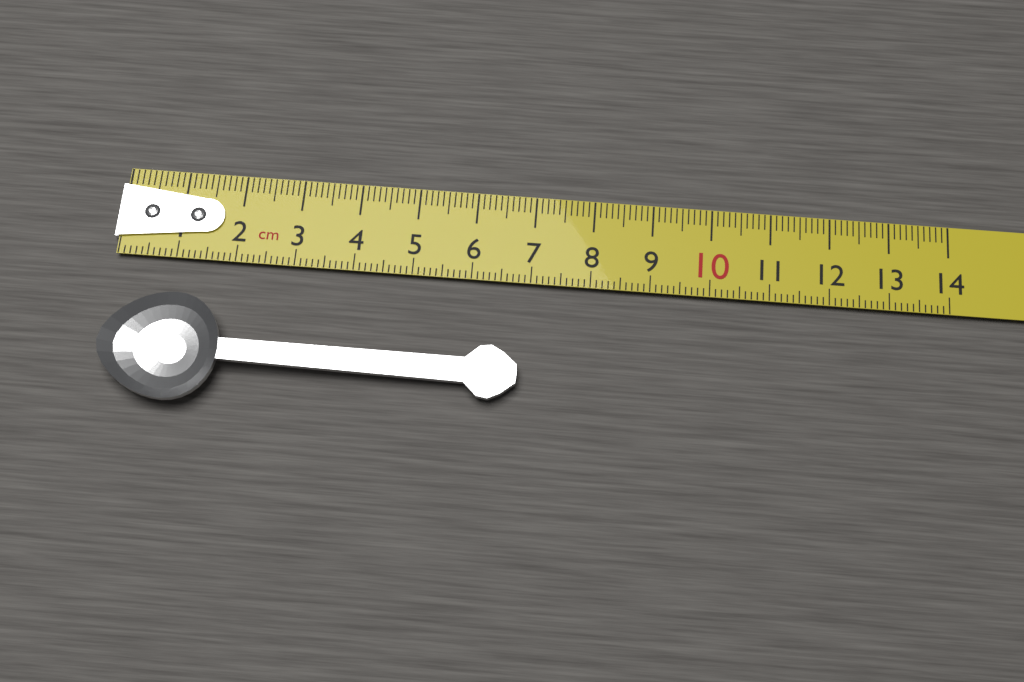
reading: 6.9 cm
